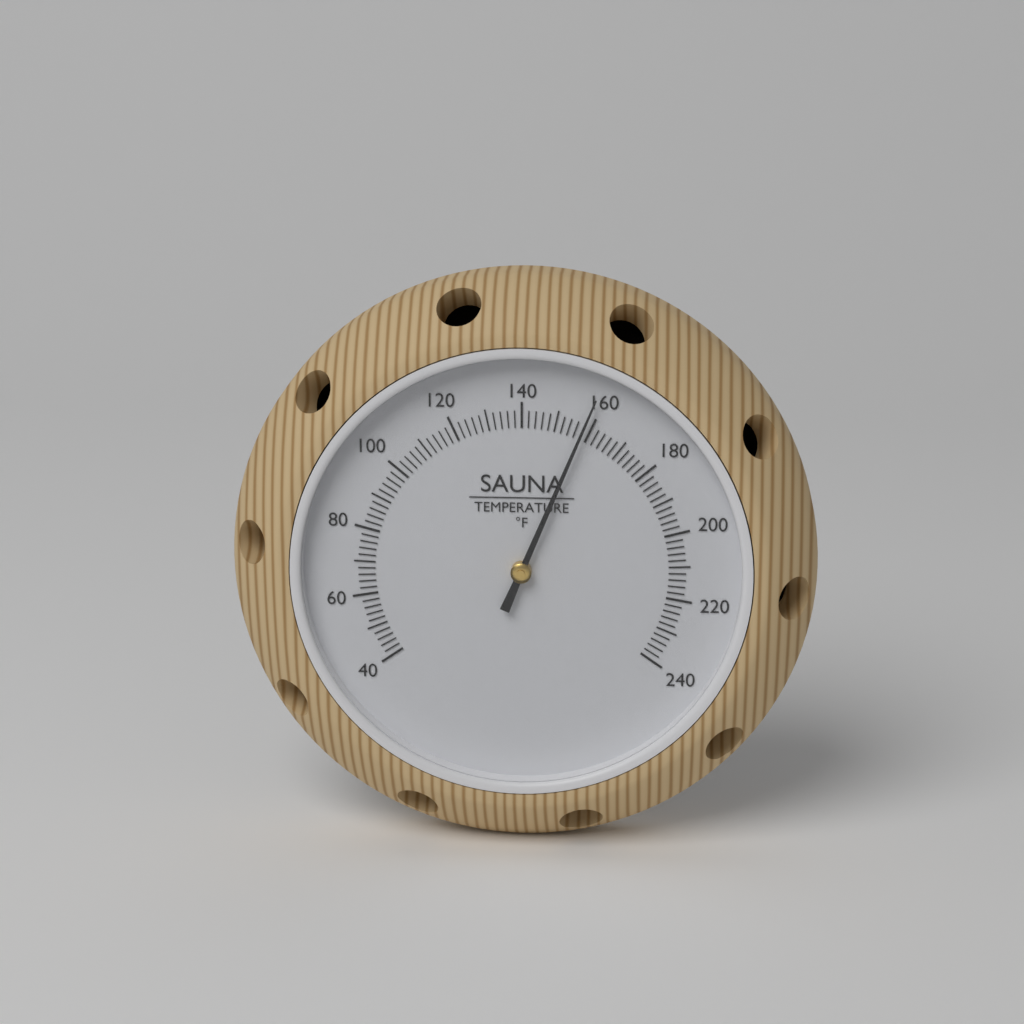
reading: 158 °F
